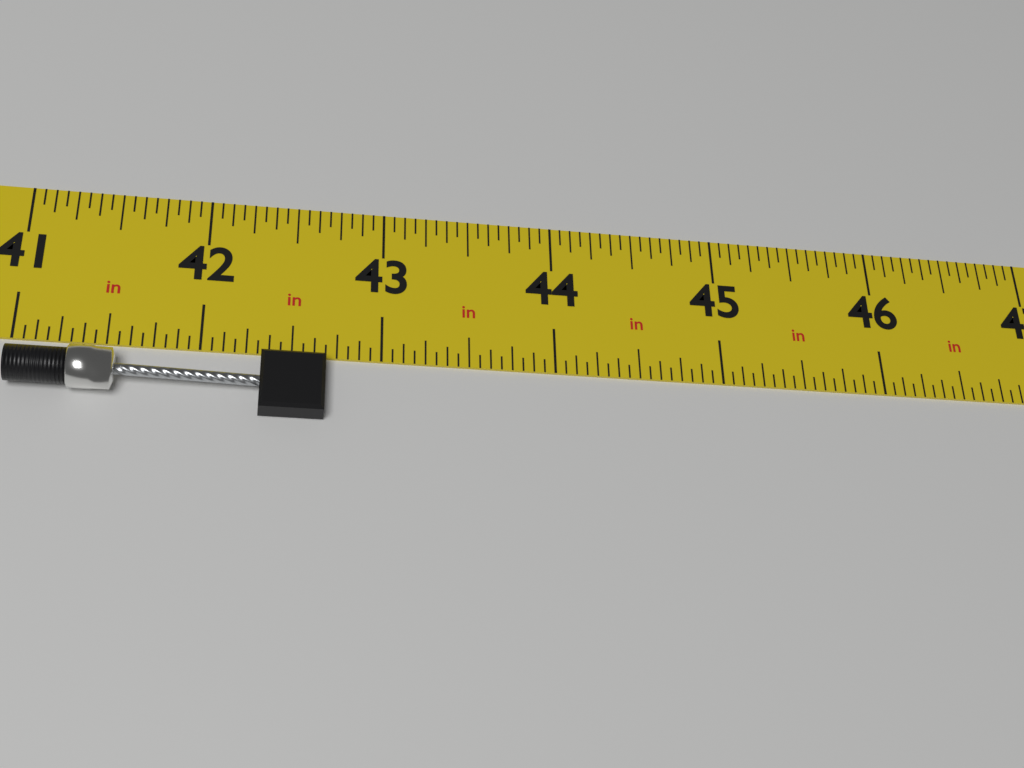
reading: 42.6875 in
